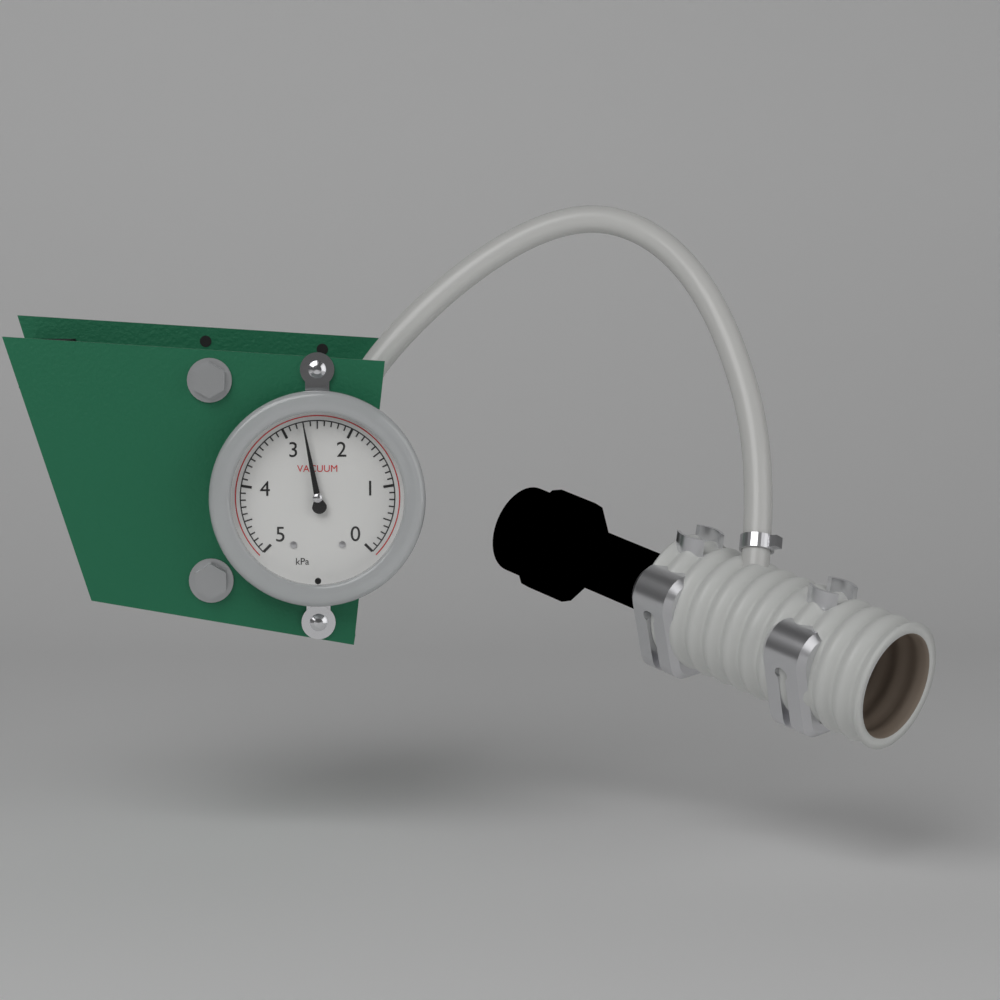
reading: 2.7 kPa
